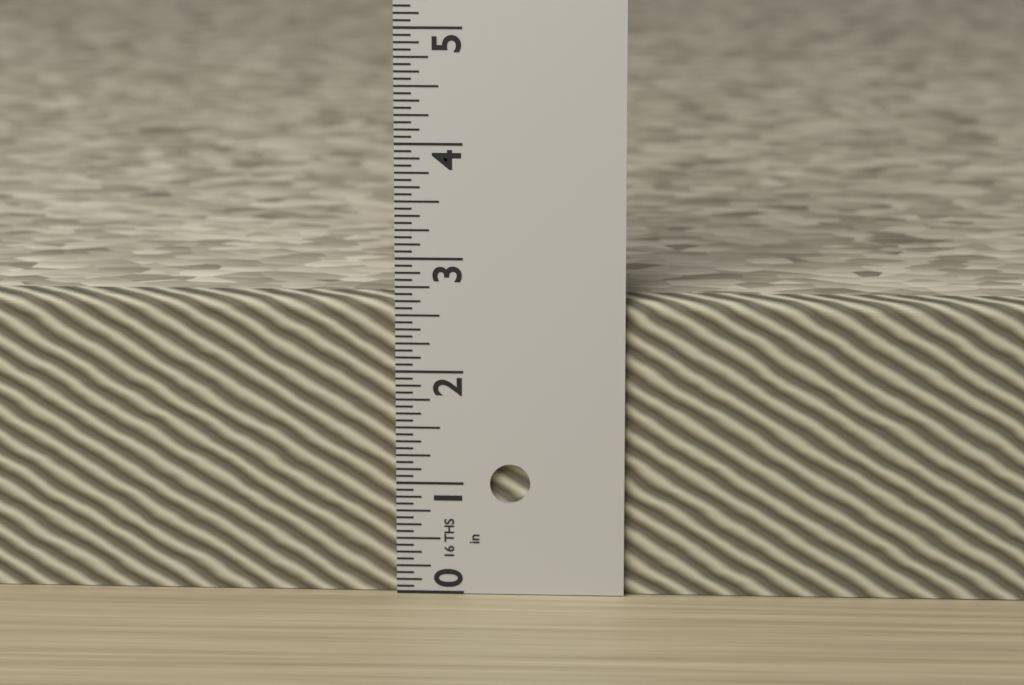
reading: 2.6250 in
